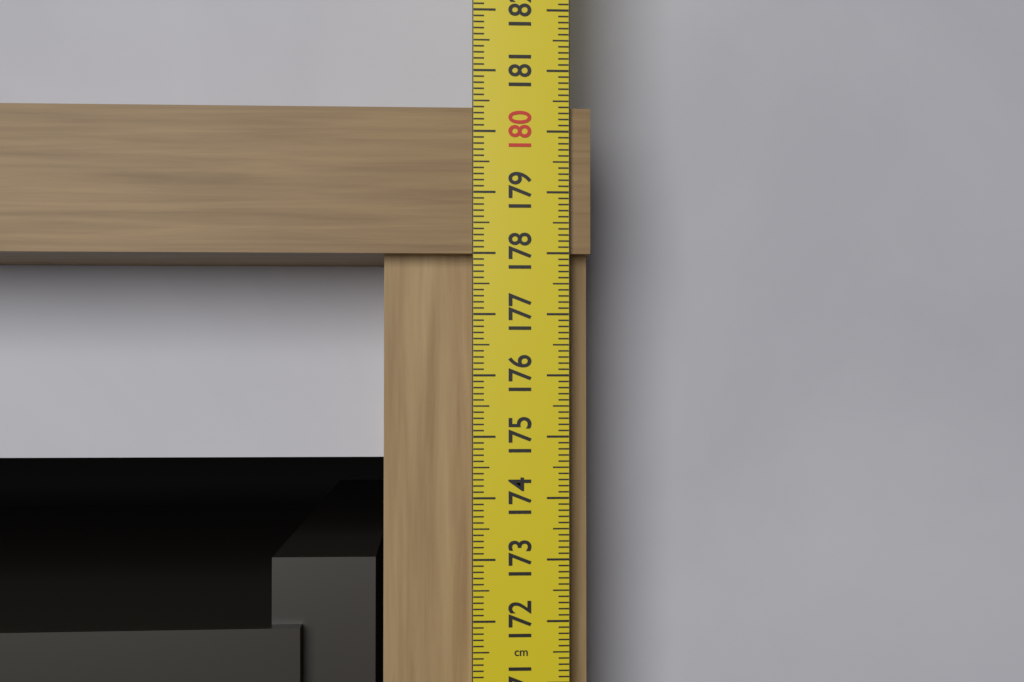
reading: 180.4 cm
